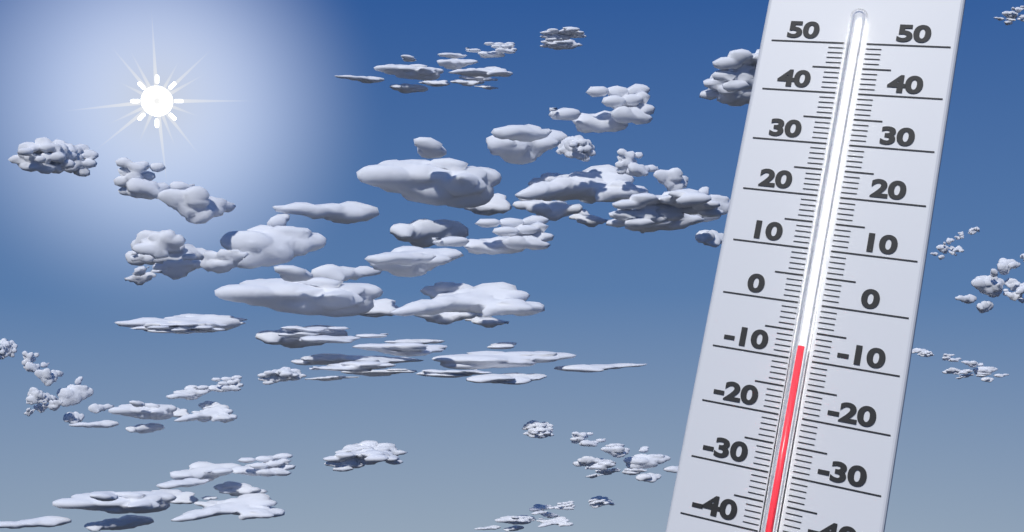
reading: -8 (no unit)
